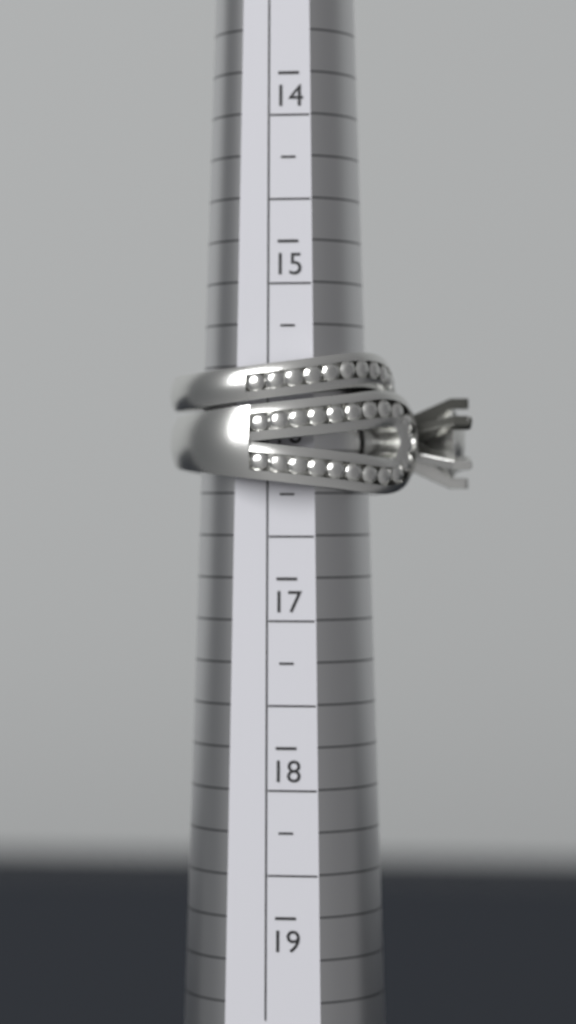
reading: 16.50 (no unit)
